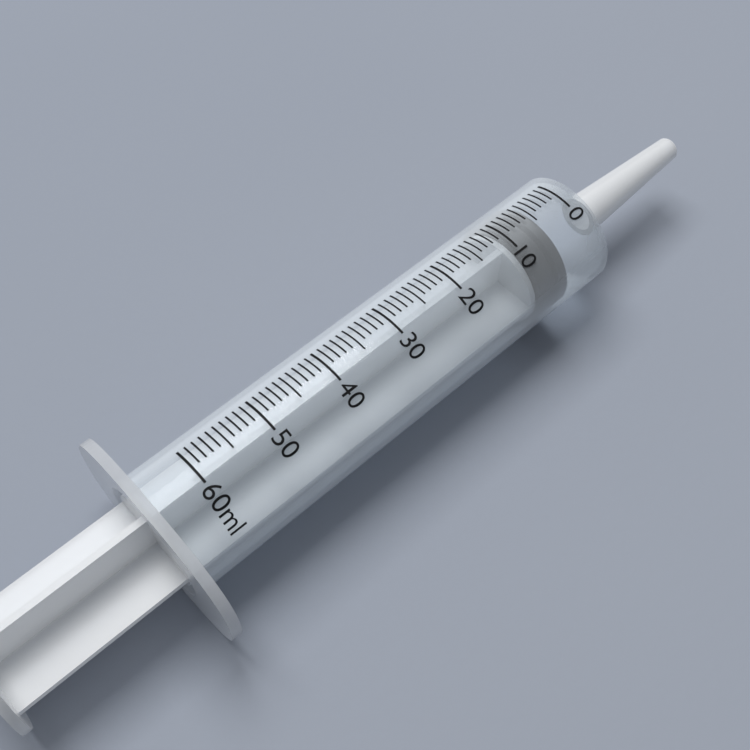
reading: 5 ml
